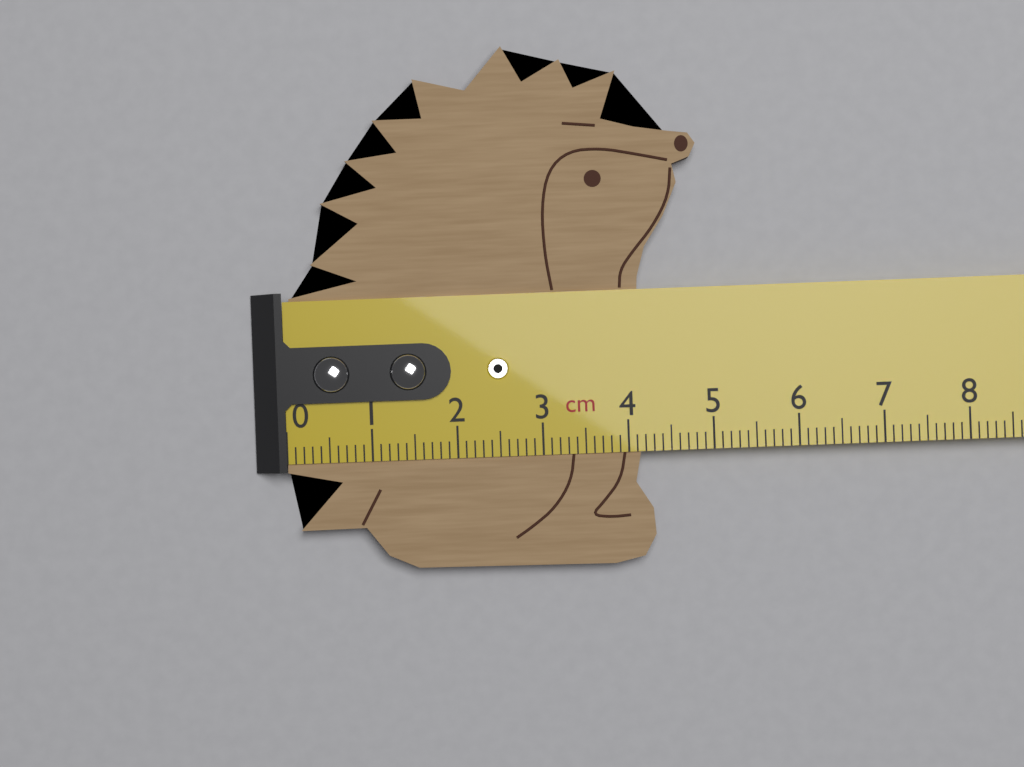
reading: 4.9 cm
